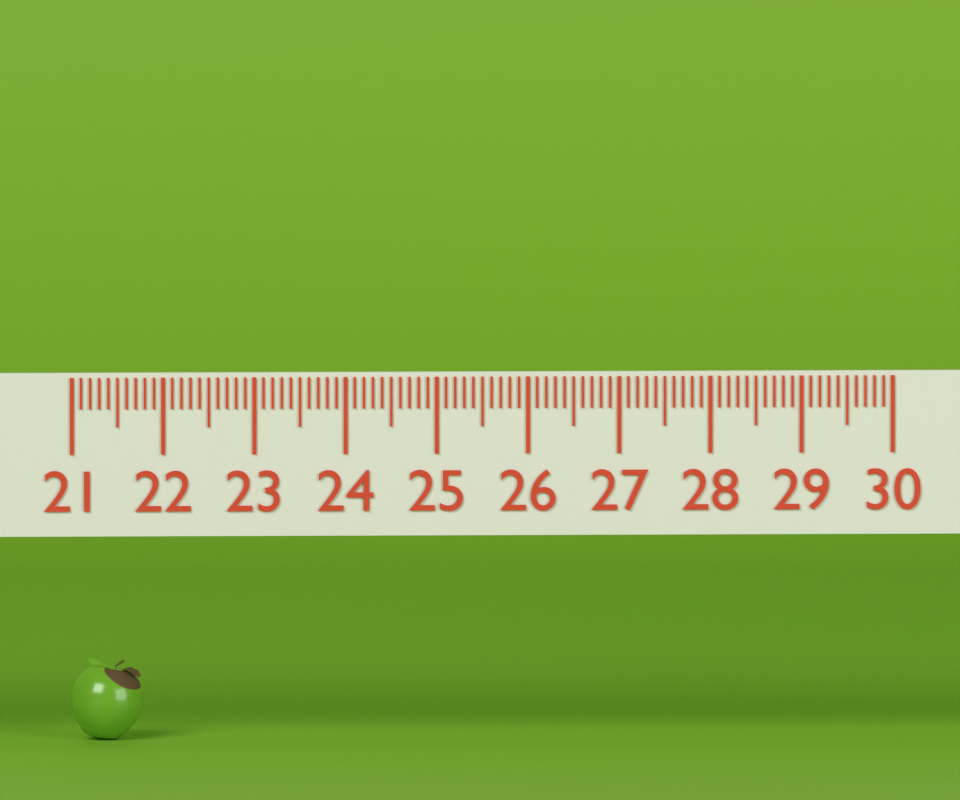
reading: 21.8 (no unit)
